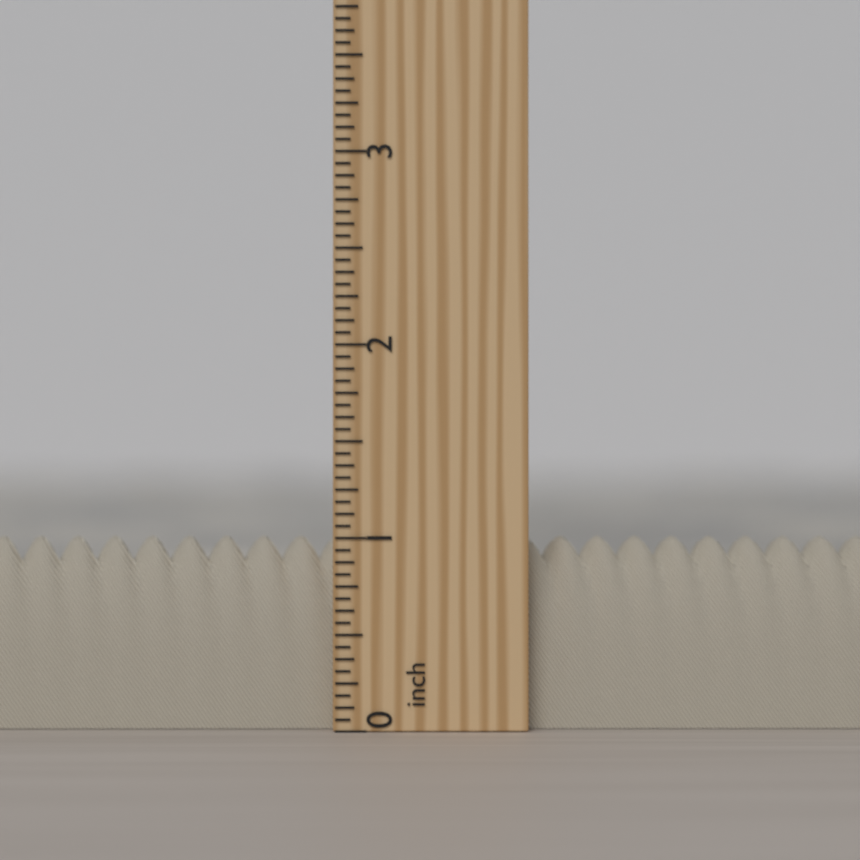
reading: 1.0000 inch
